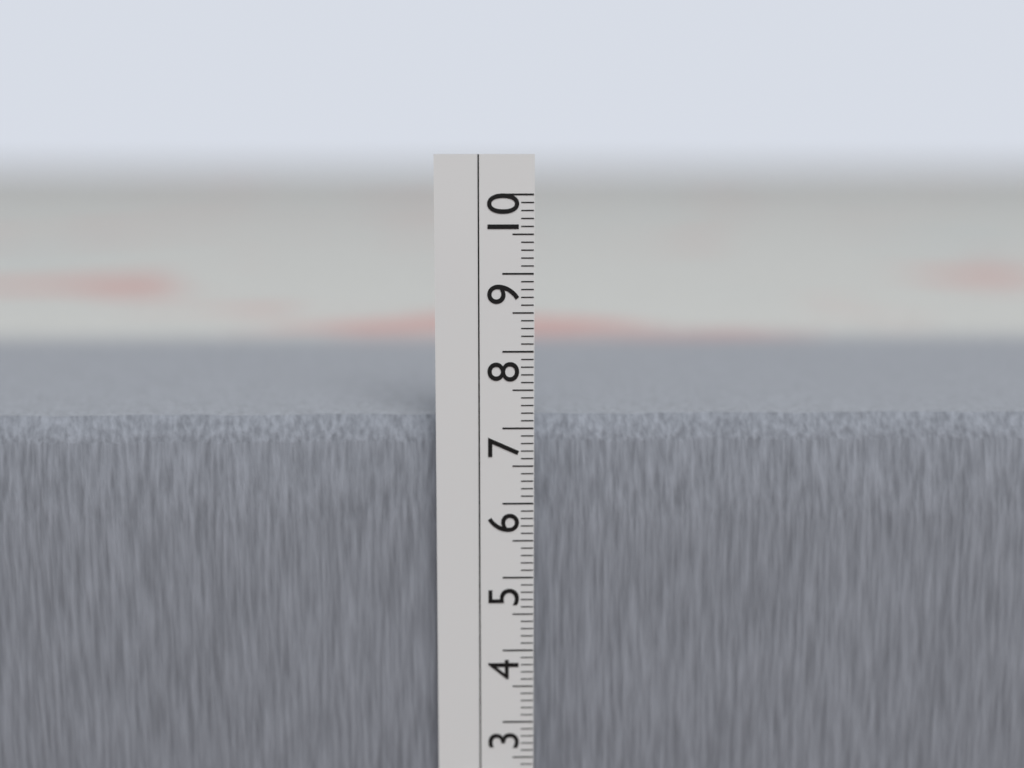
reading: 7.1 cm
